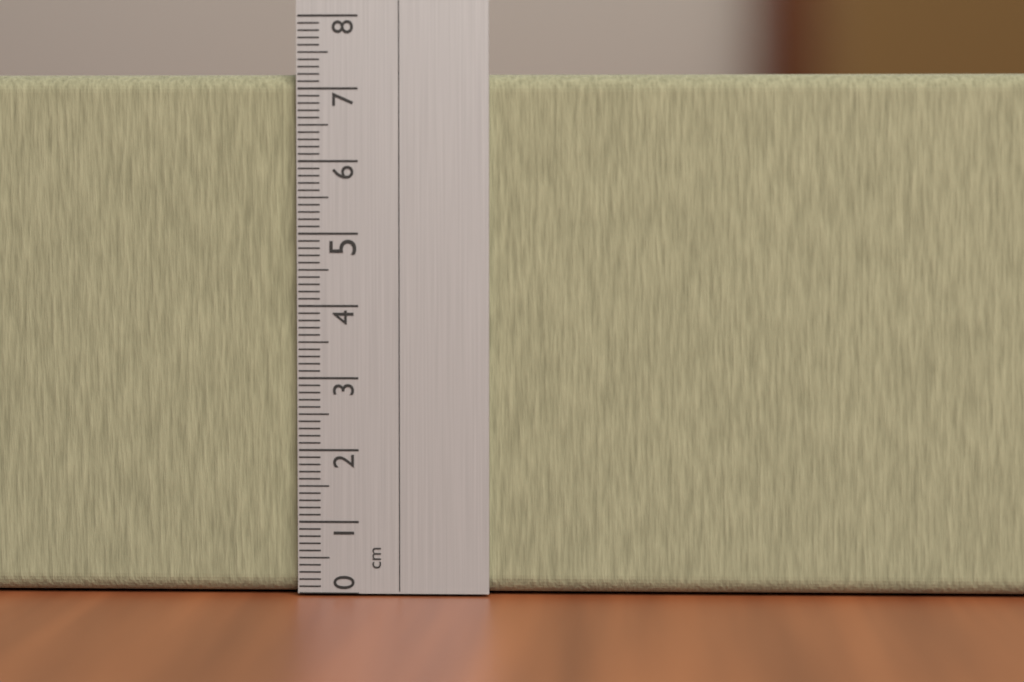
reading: 7.2 cm
